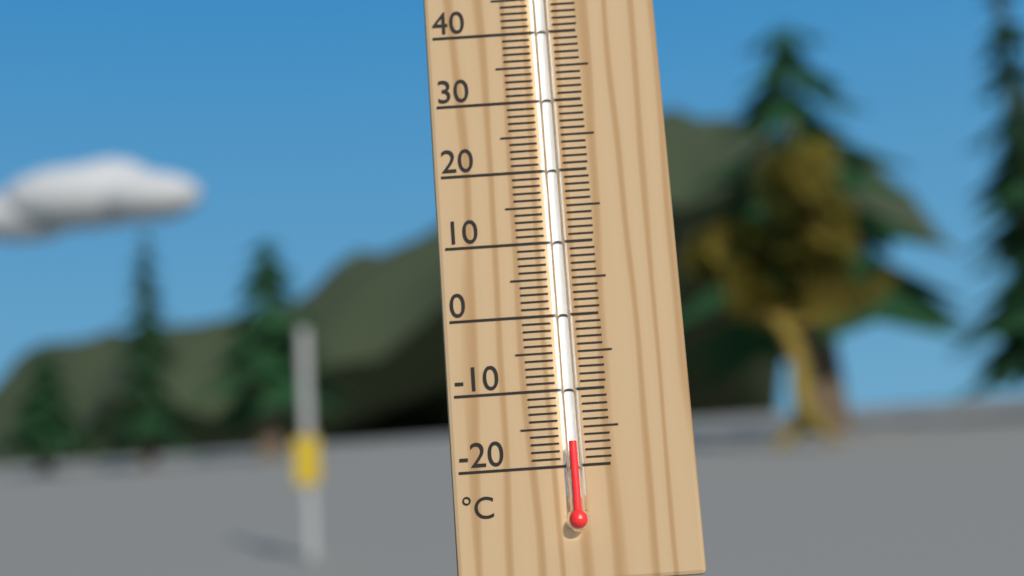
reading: -17 °C
